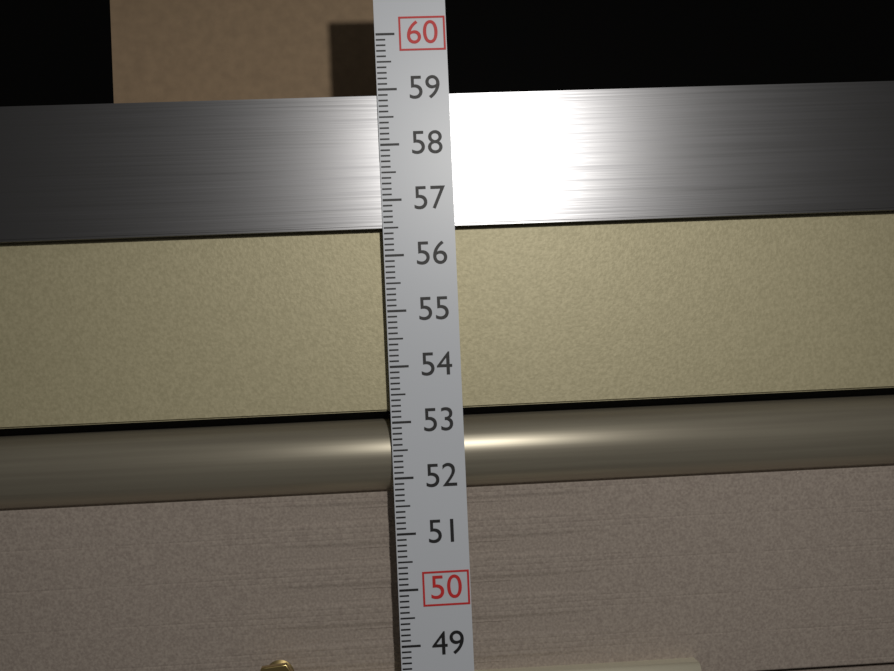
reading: 58.9 (no unit)
